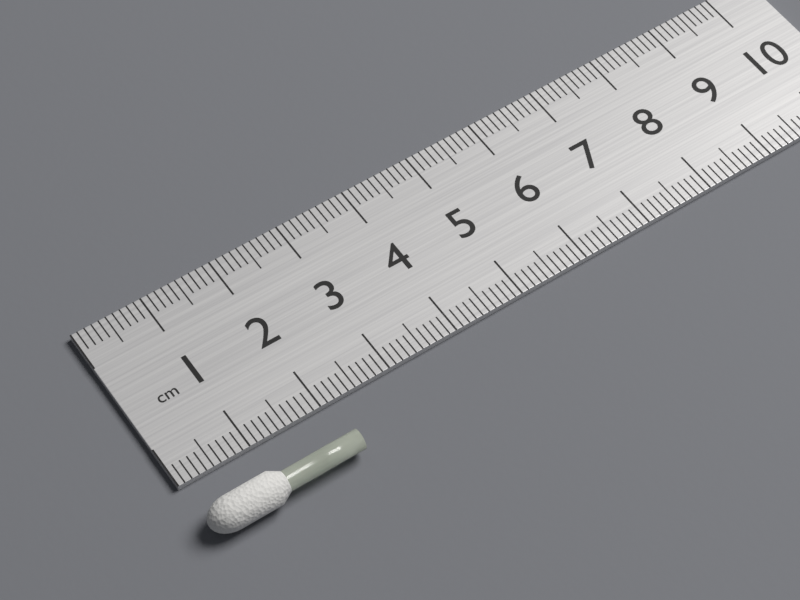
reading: 2.1 cm
